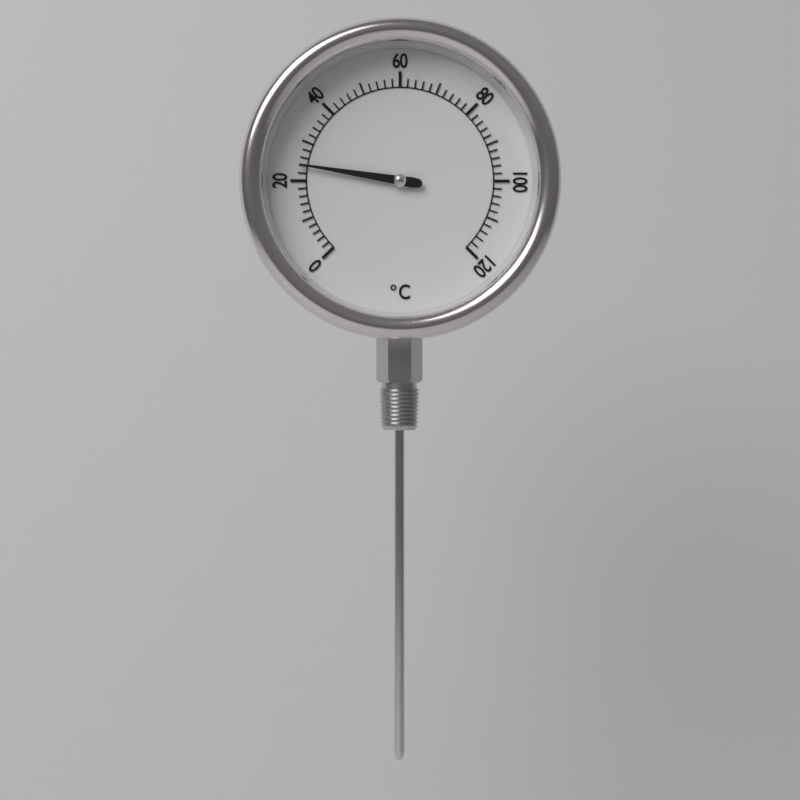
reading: 24 °C
